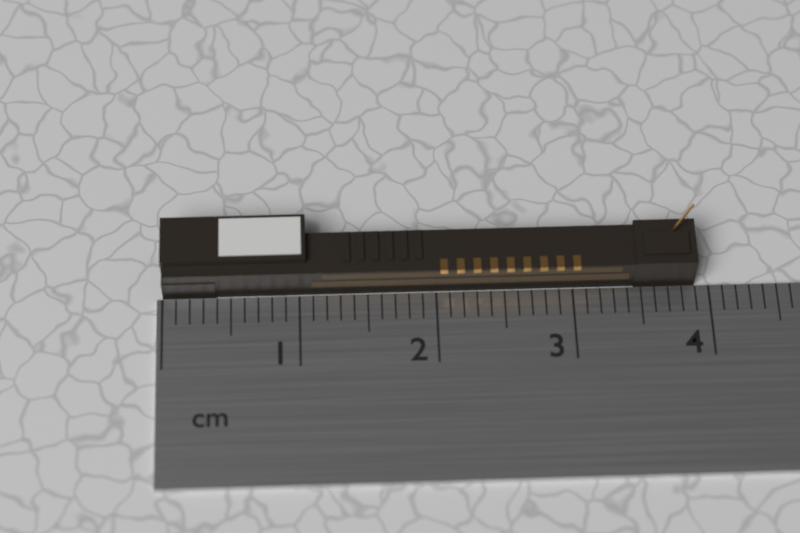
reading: 3.9 cm
